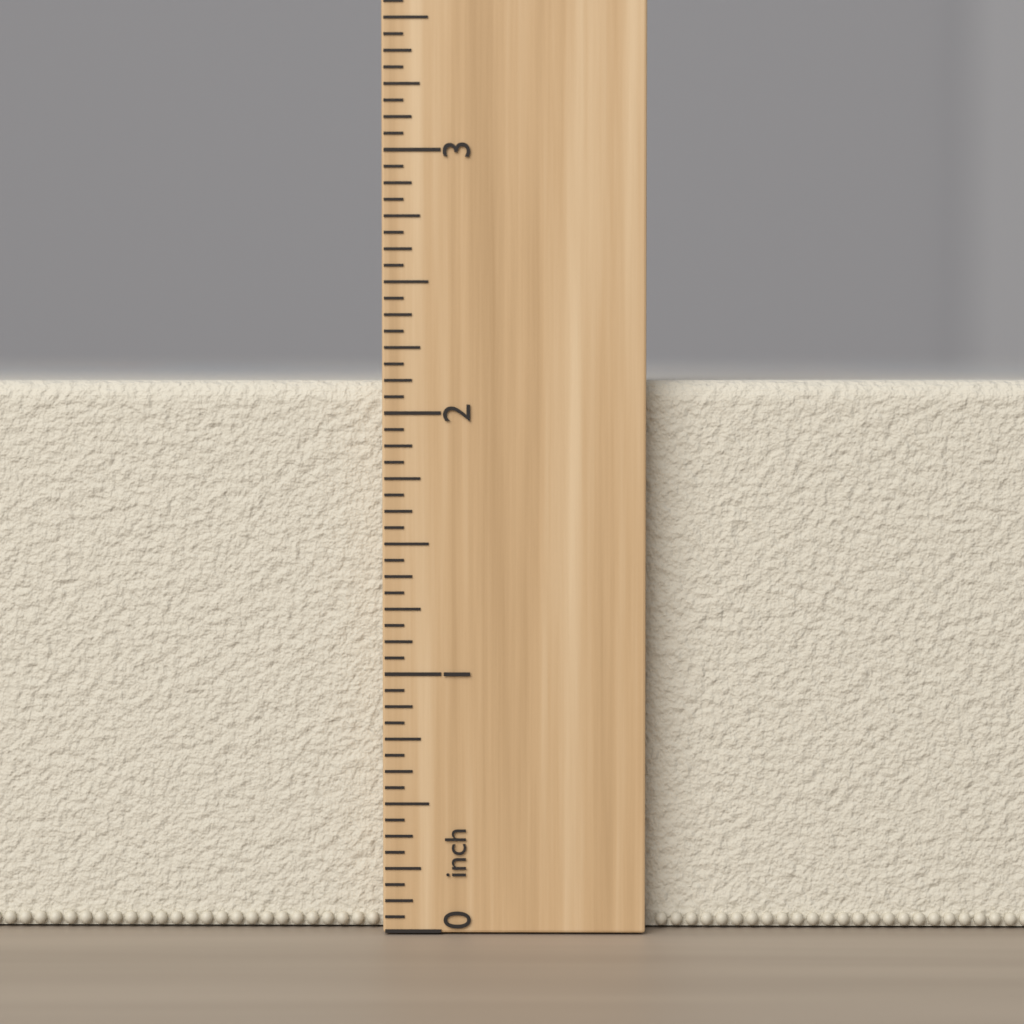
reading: 2.1250 inch
